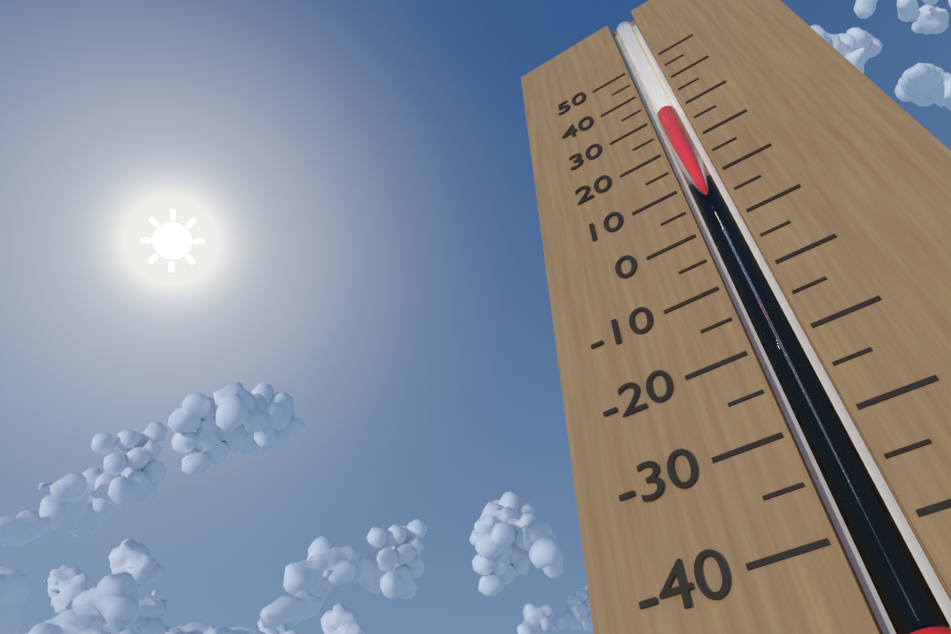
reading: 30 (no unit)
